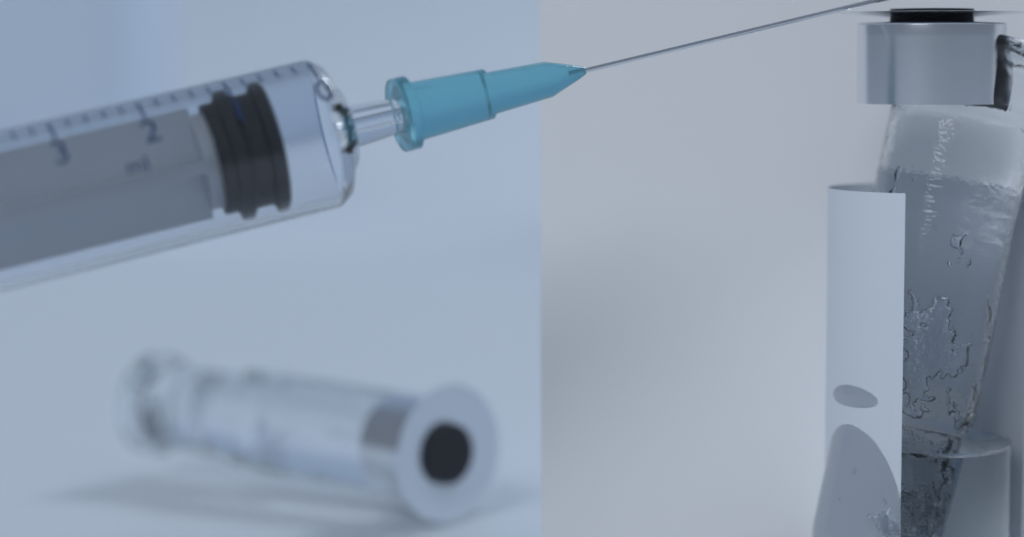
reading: 0.6 ml
